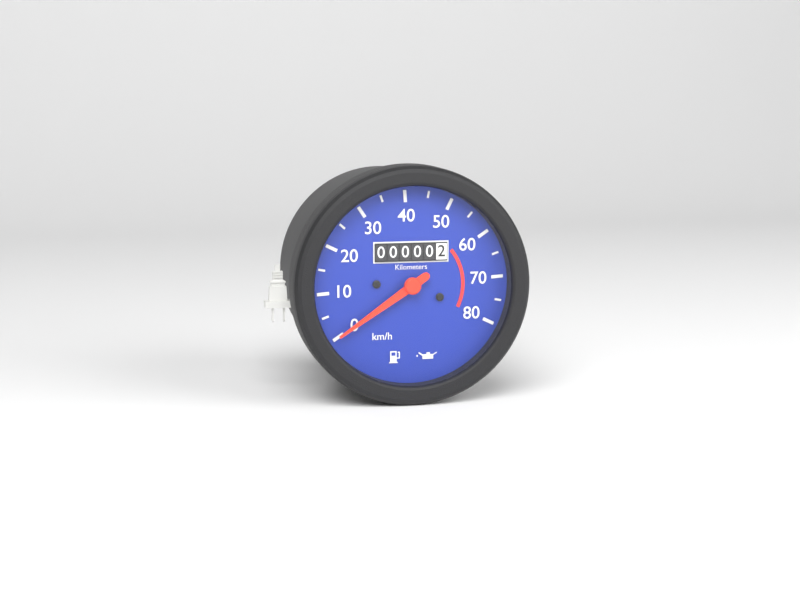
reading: 0 km/h
